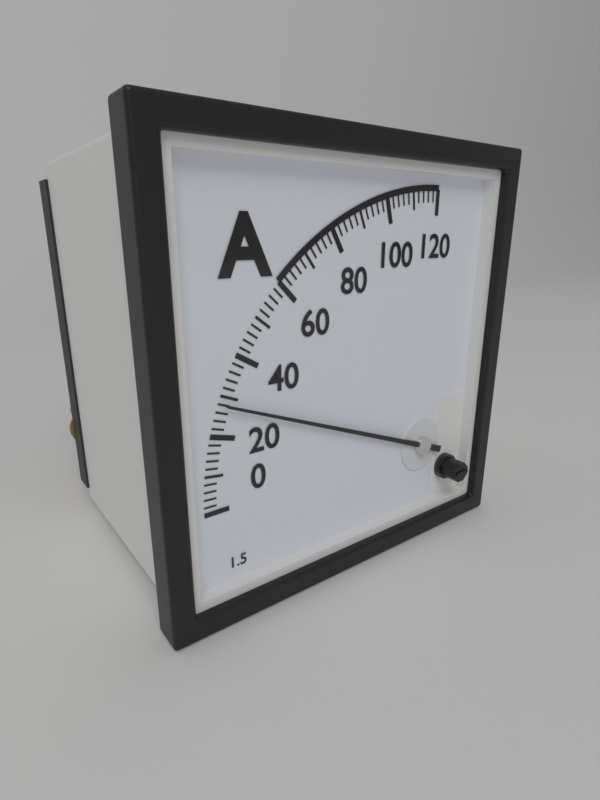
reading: 28 A
